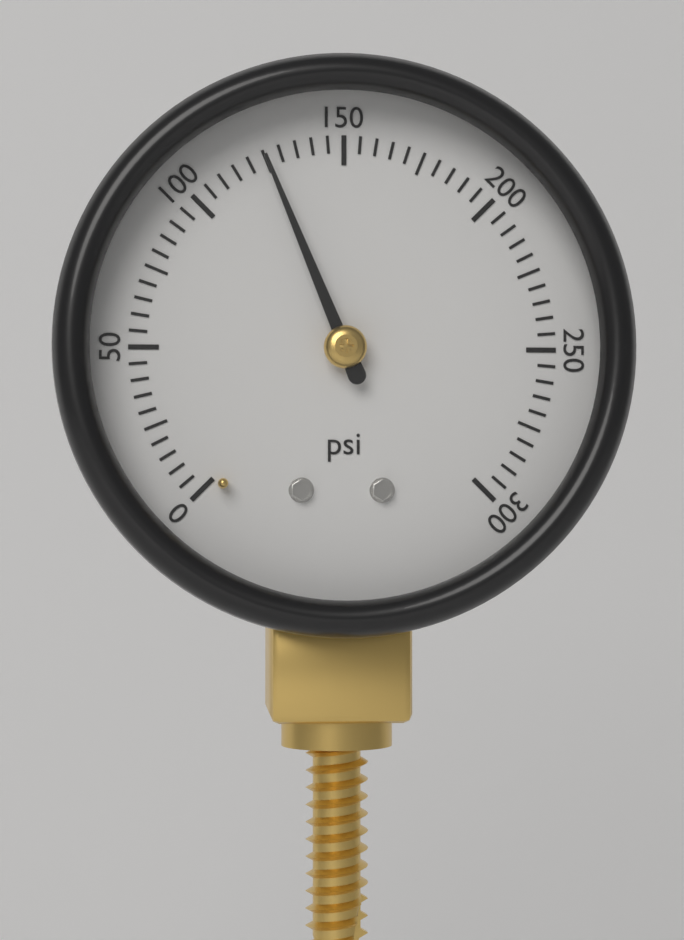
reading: 125 psi
